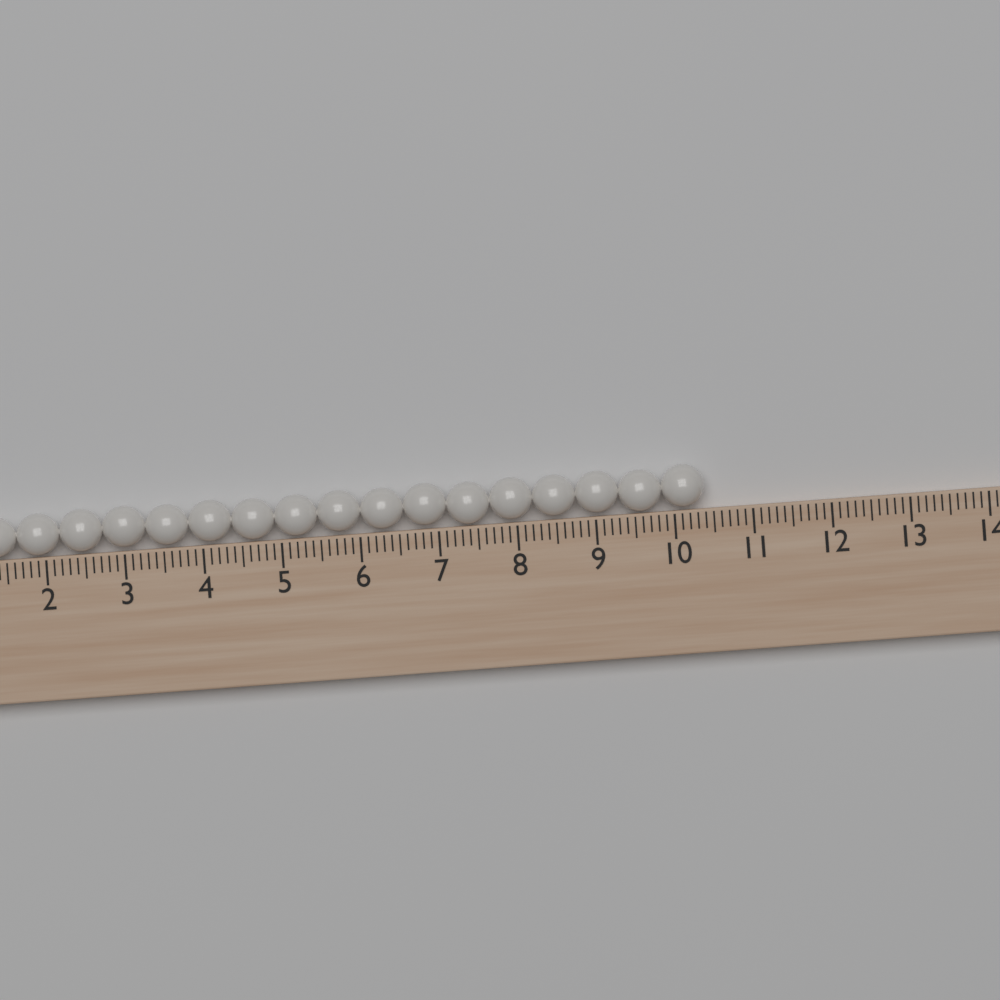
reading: 10.4 (no unit)
